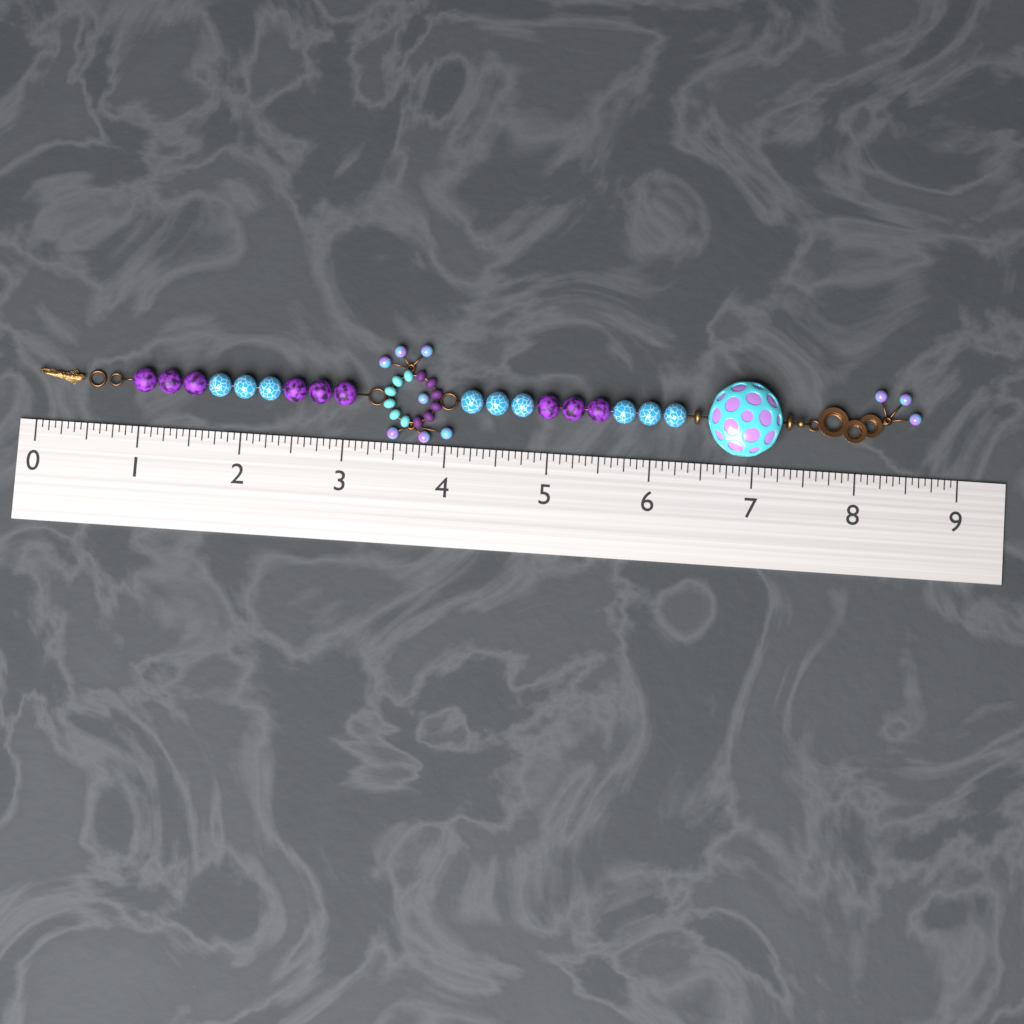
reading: 8.6250 (no unit)
